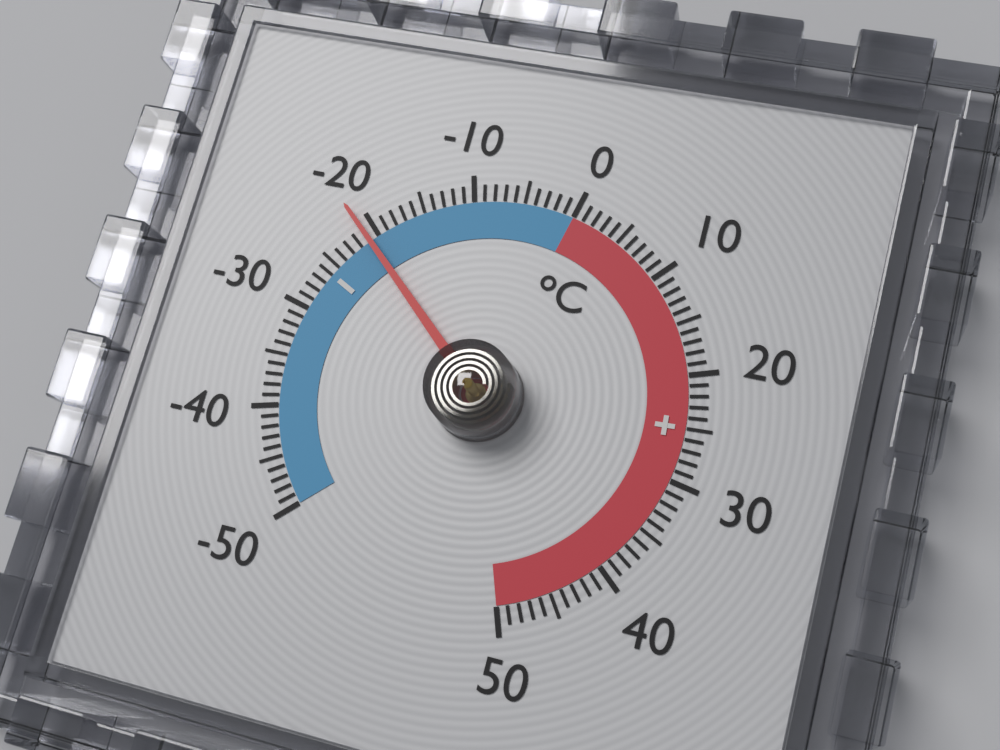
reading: -21 °C
